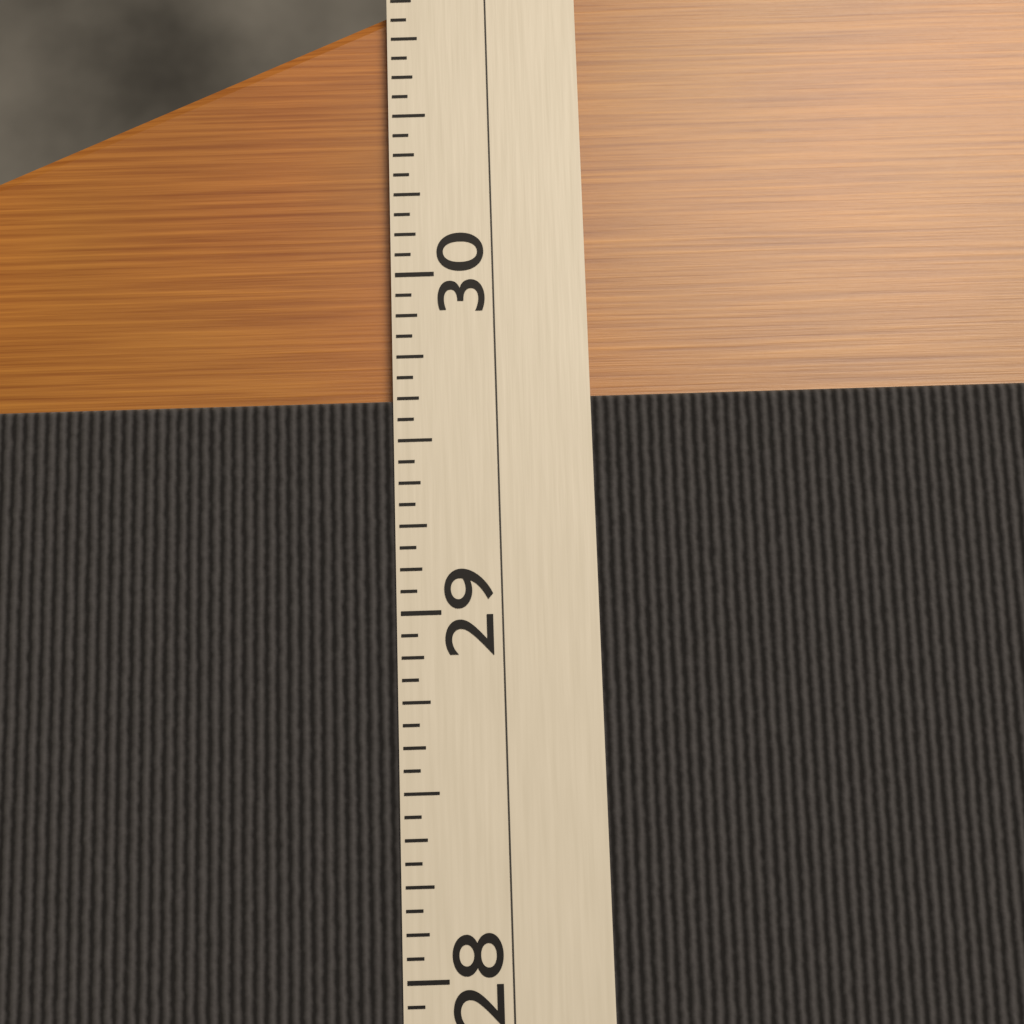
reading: 29.6250 (no unit)
